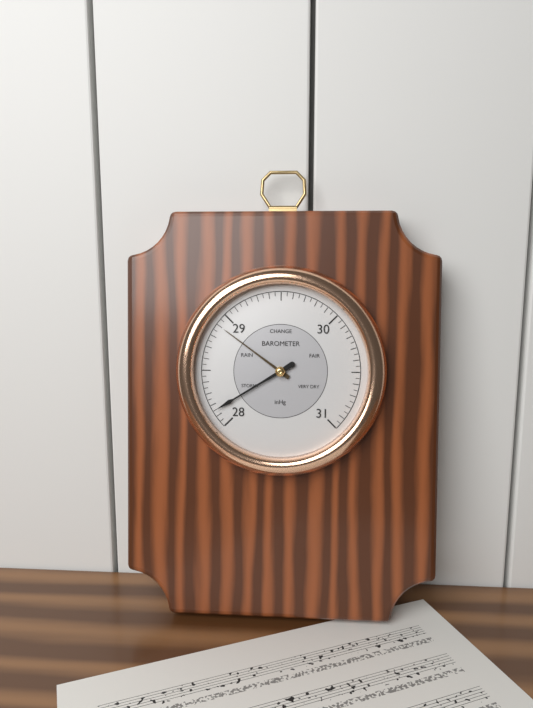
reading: 28.15 inHg
